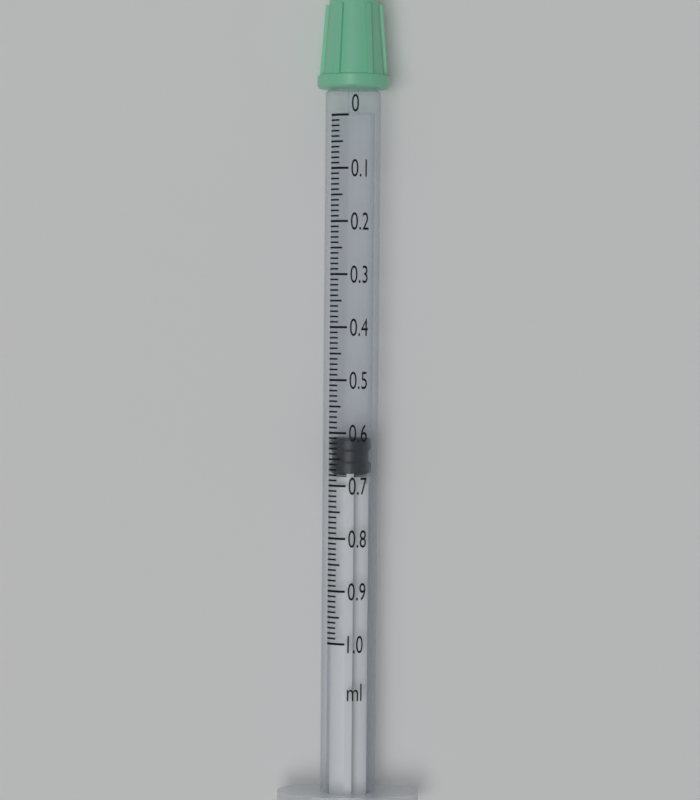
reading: 0.61 ml
